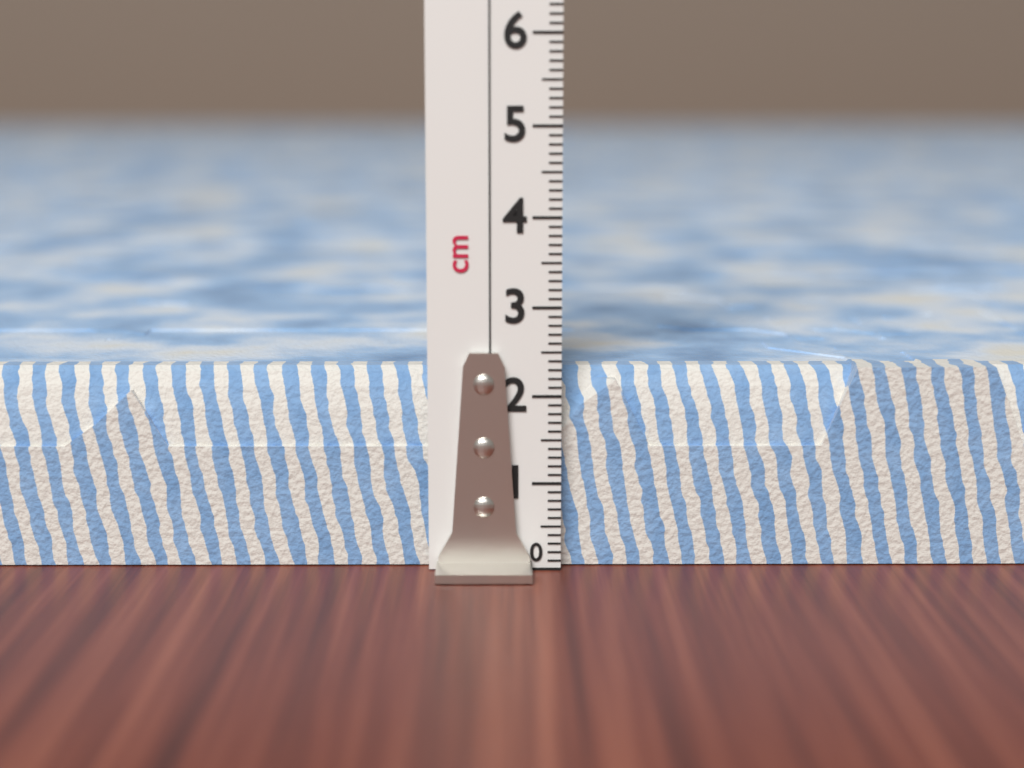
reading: 2.3 cm
